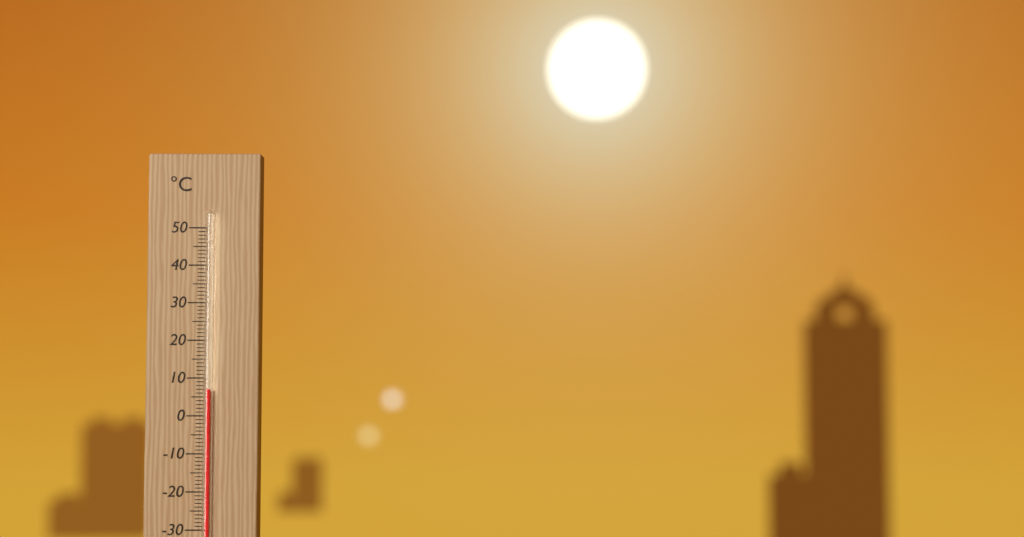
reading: 7 °C
